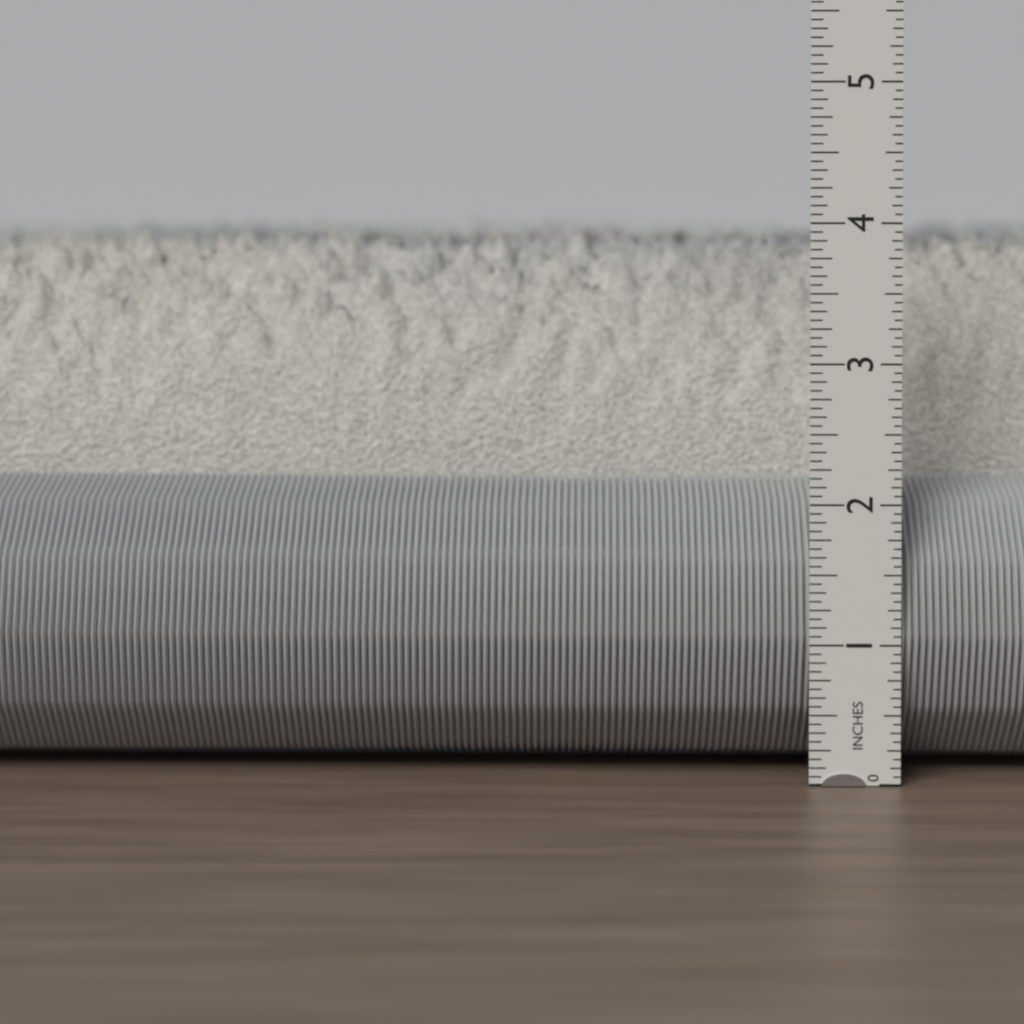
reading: 3.9375 in
